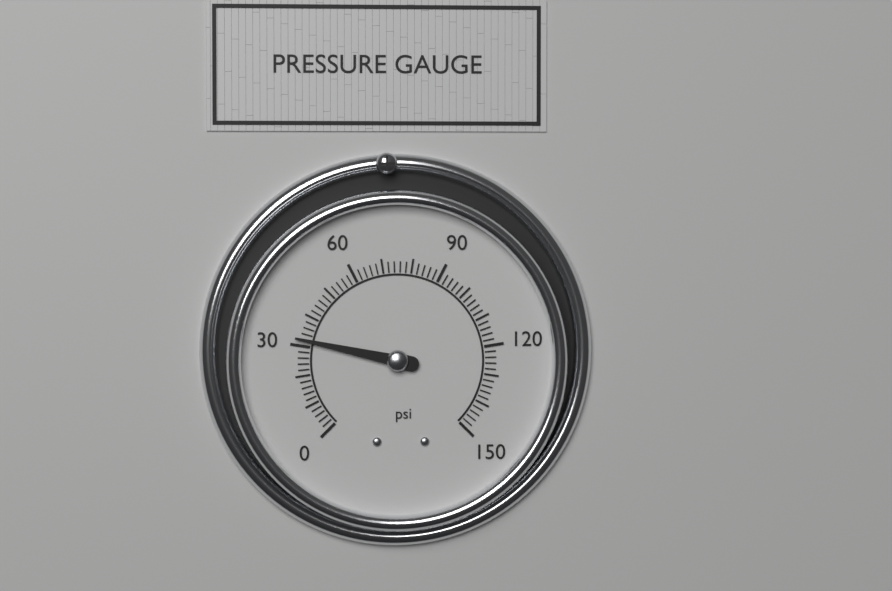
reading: 32 psi
